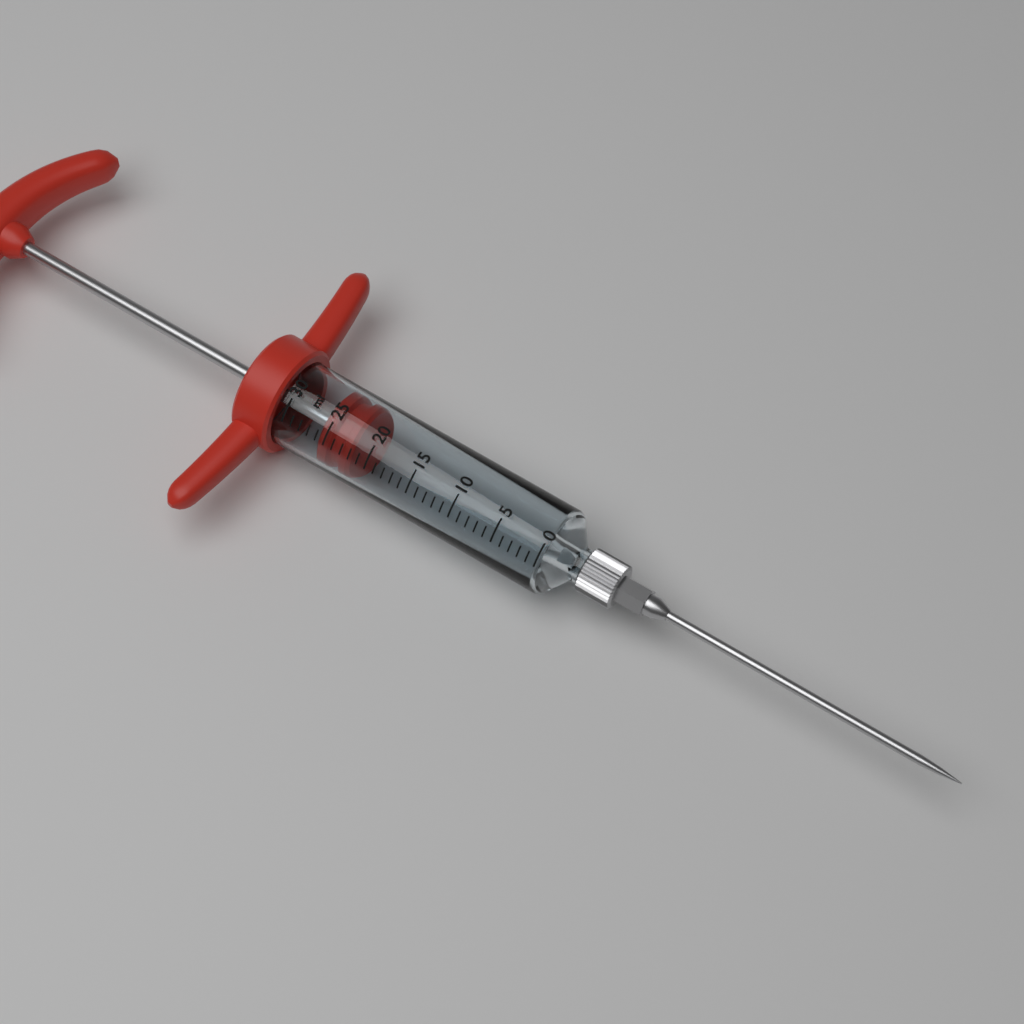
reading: 22 ml
